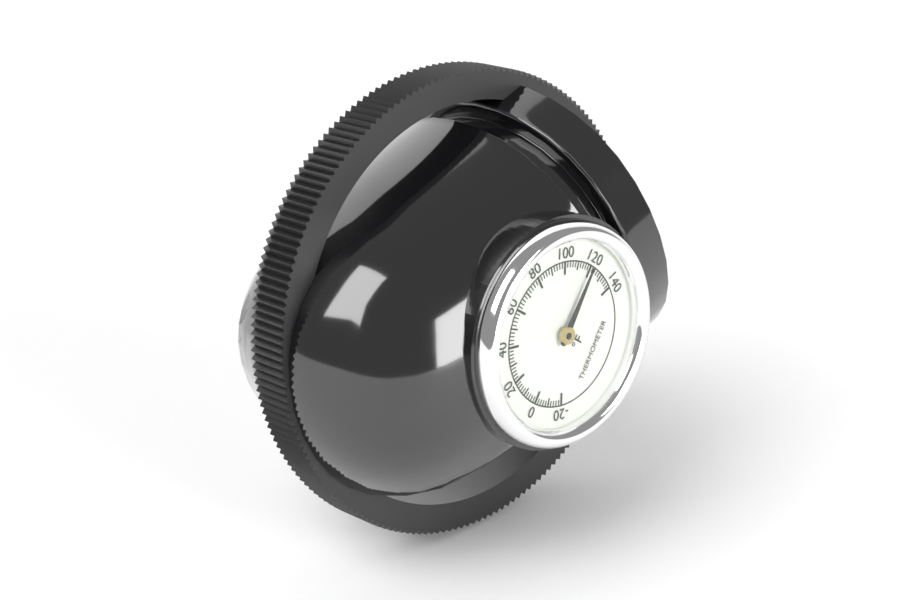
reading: 120 °F
